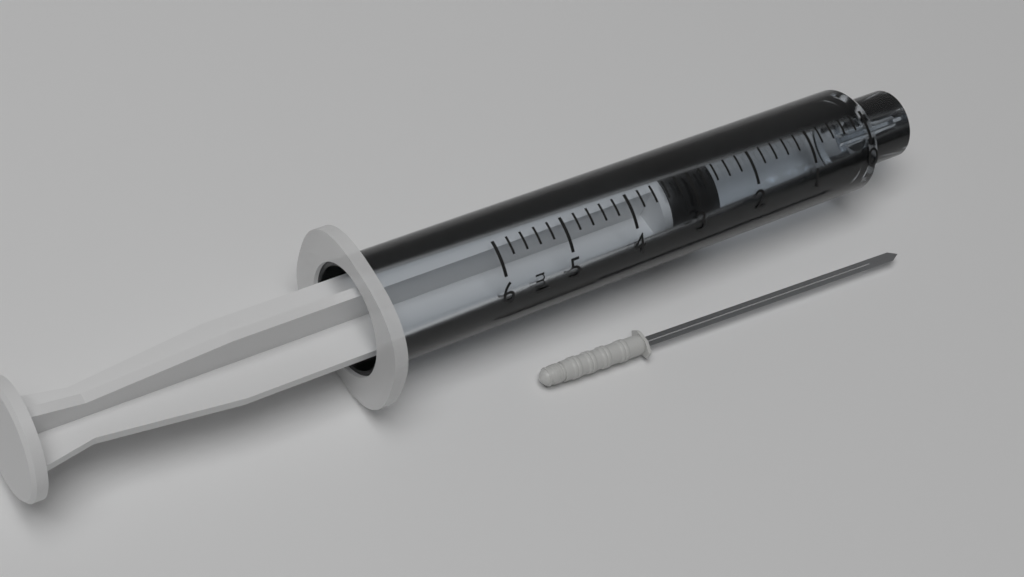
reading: 2.6 ml
